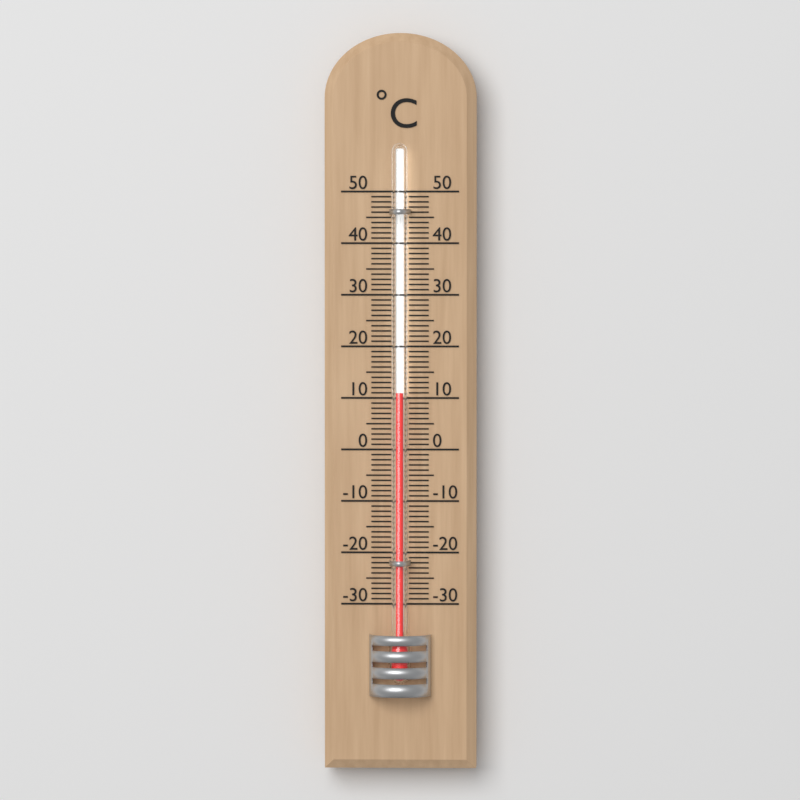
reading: 11 °C
